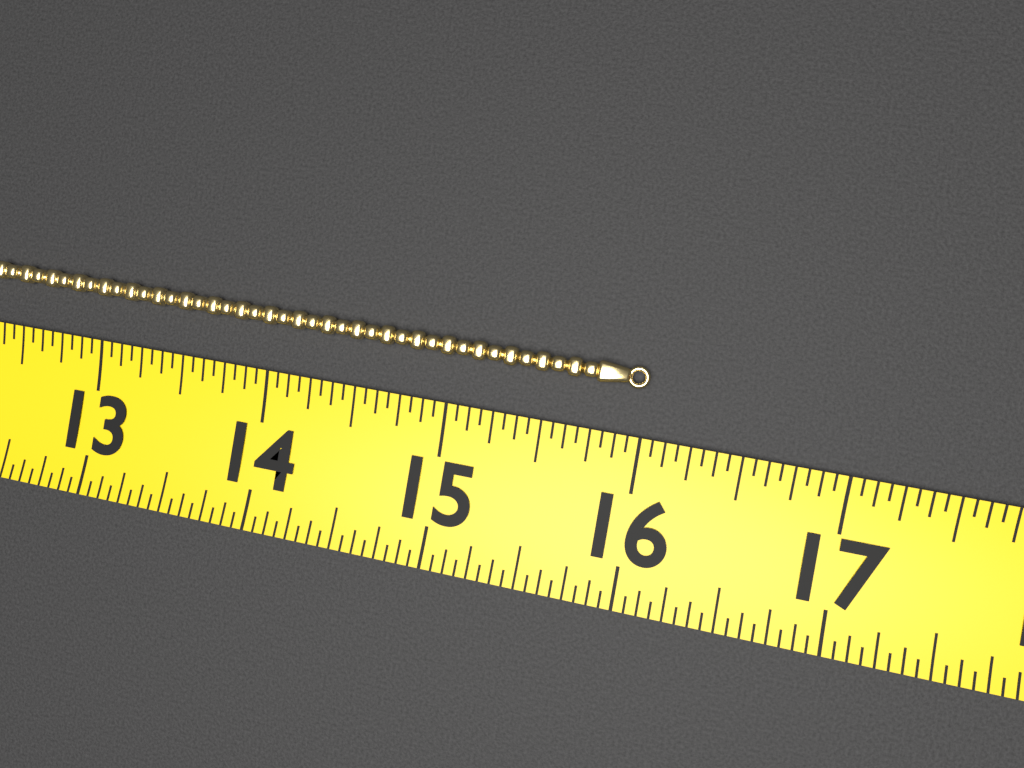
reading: 16.0000 (no unit)
